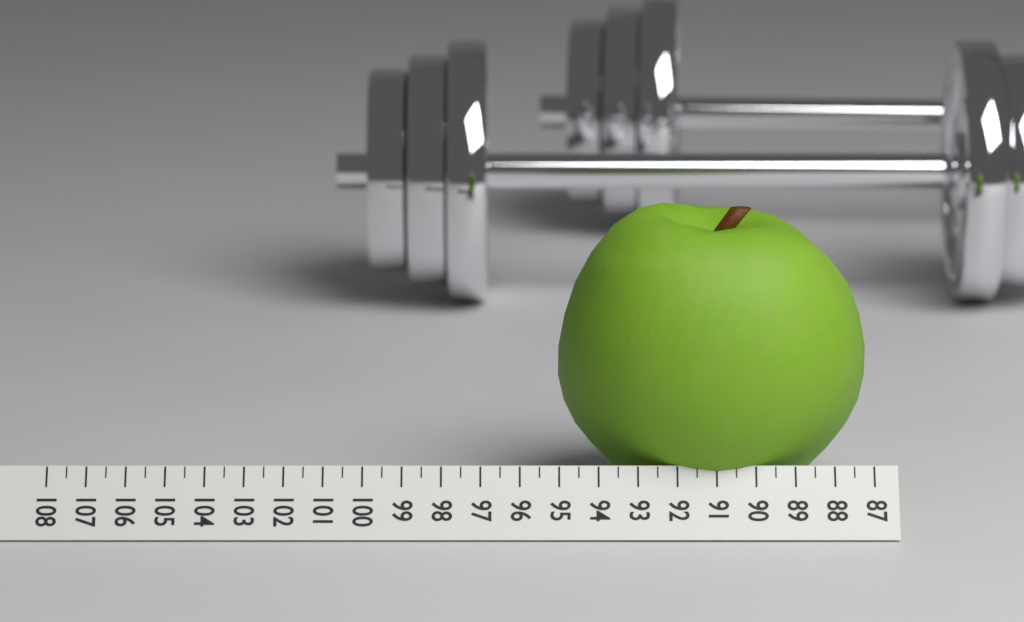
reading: 95.0 (no unit)
